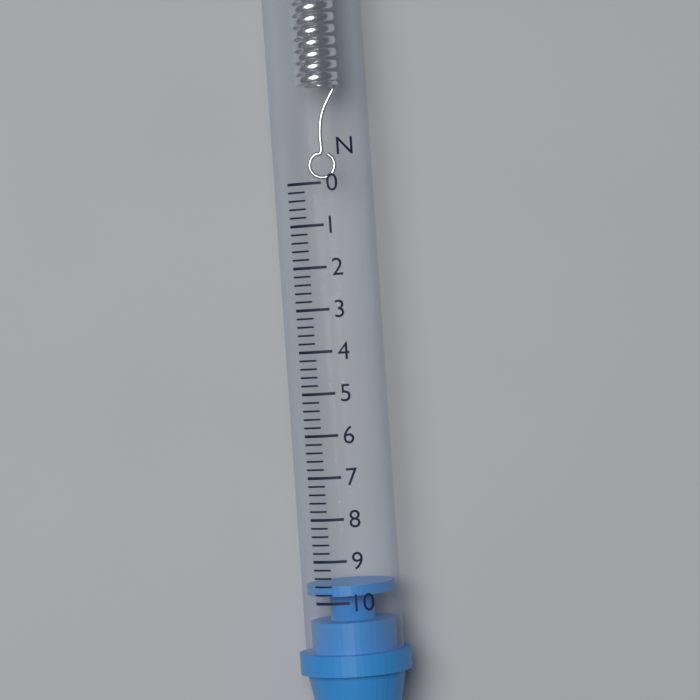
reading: 9.6 N
